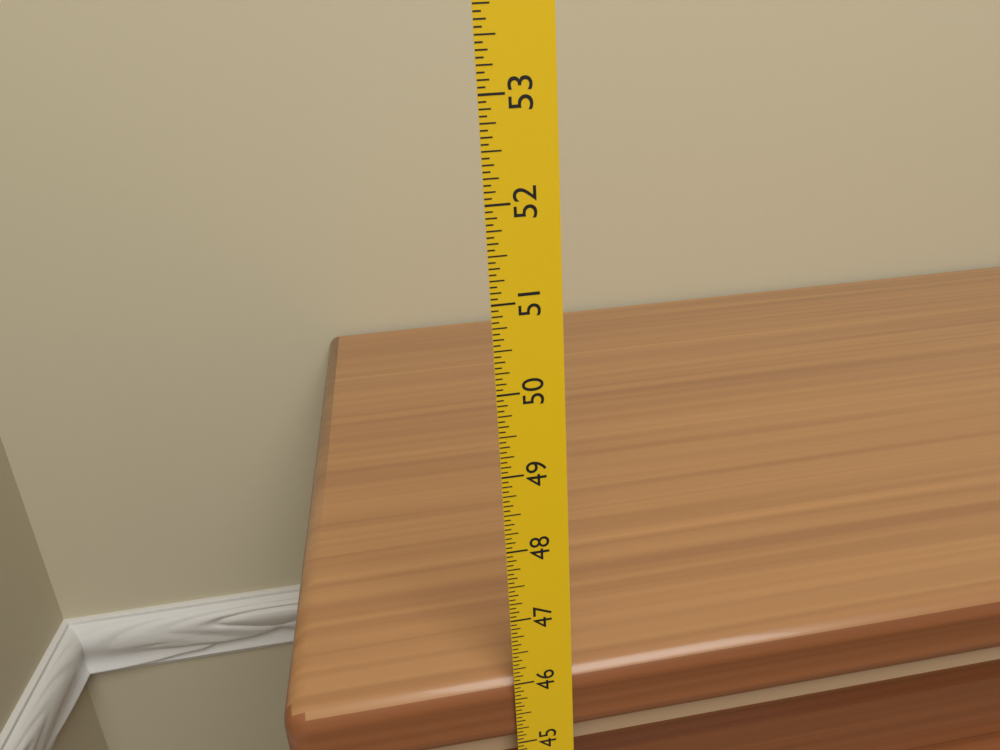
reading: 46.0000 in
